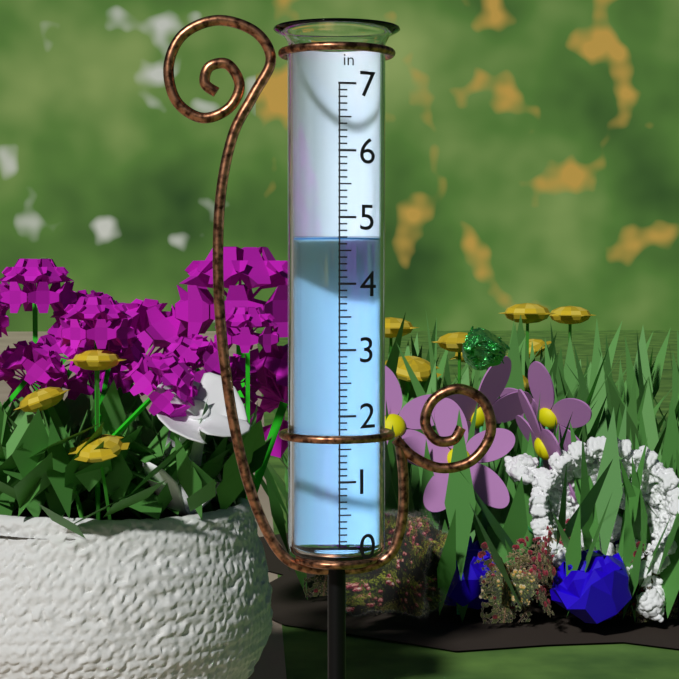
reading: 4.7 in
